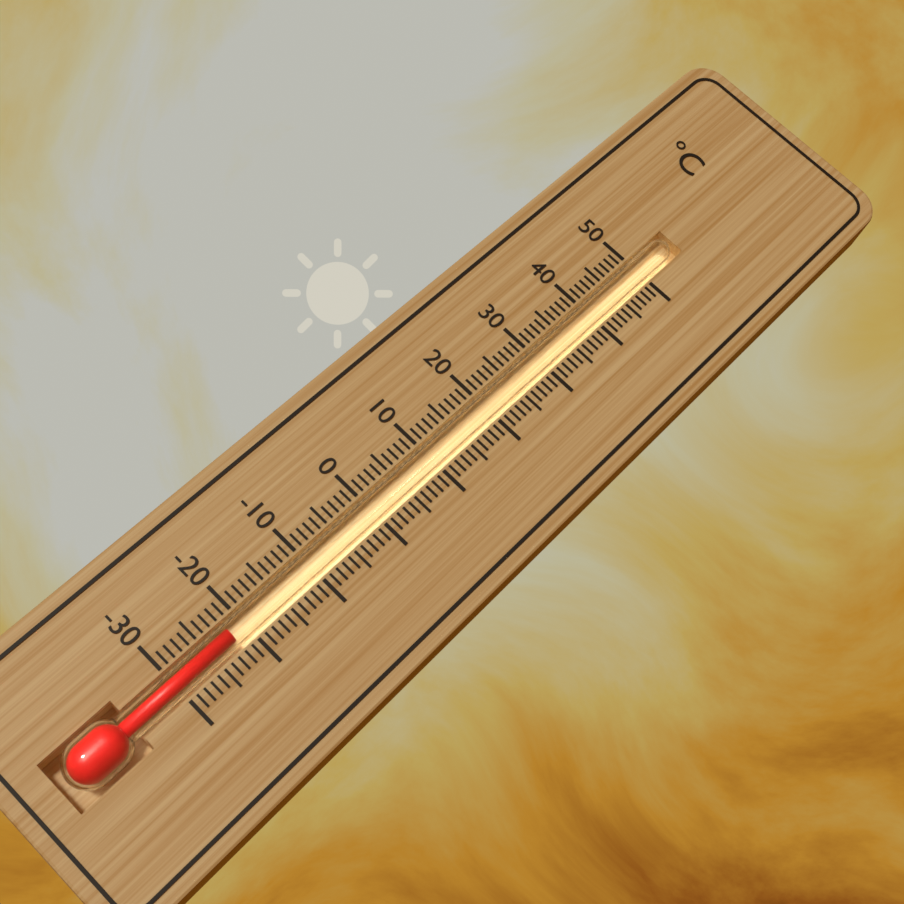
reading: -22 °C
